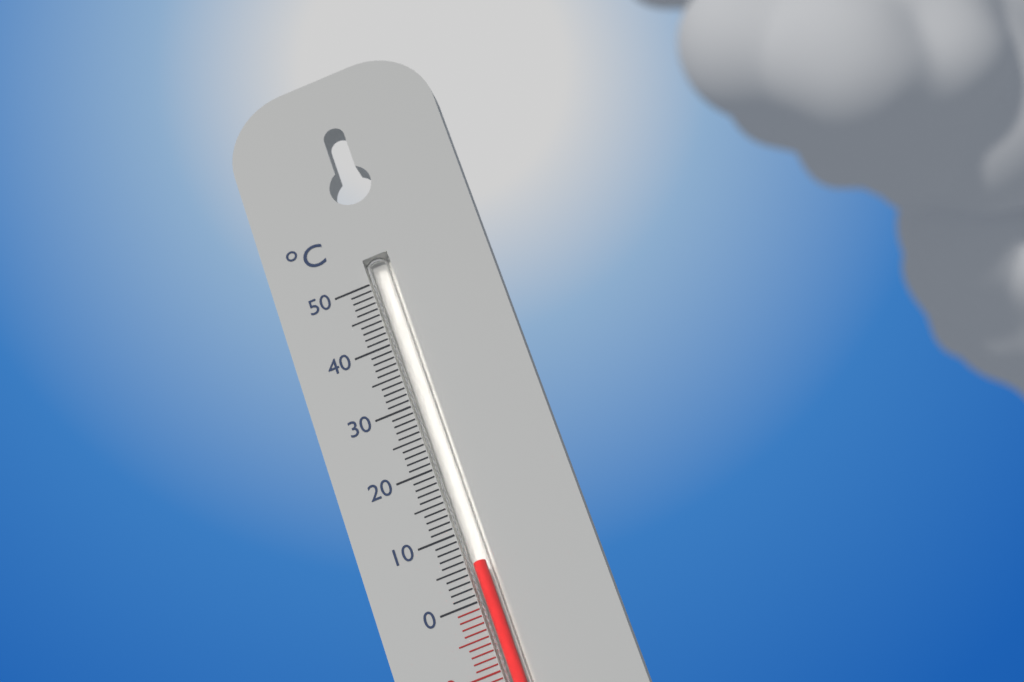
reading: 5 °C
